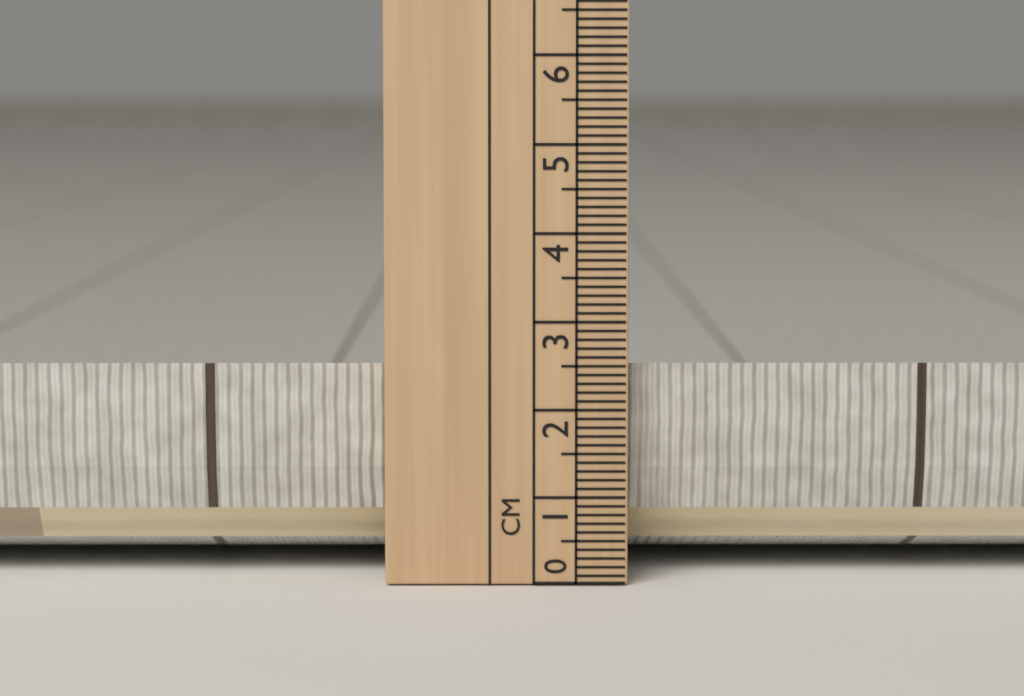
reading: 2.5 cm
